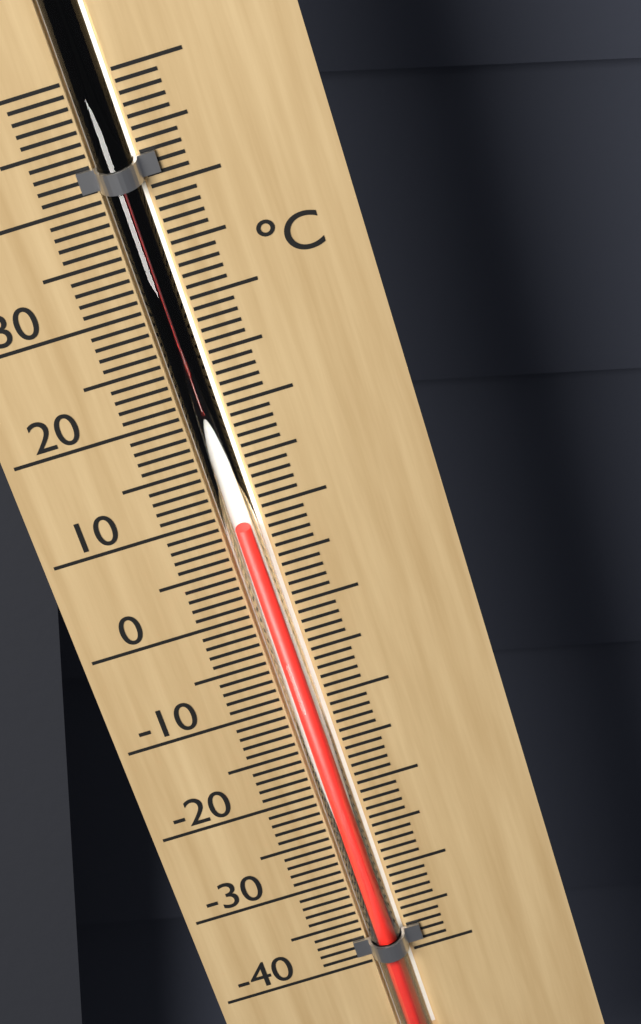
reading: 9 °C
